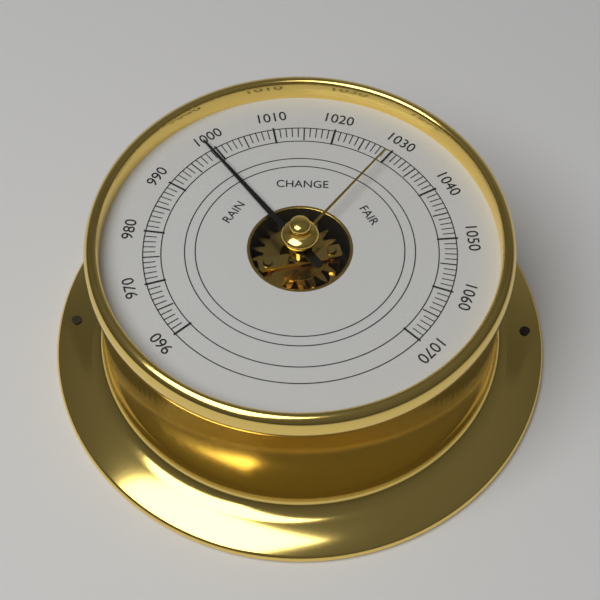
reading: 999 (no unit)
